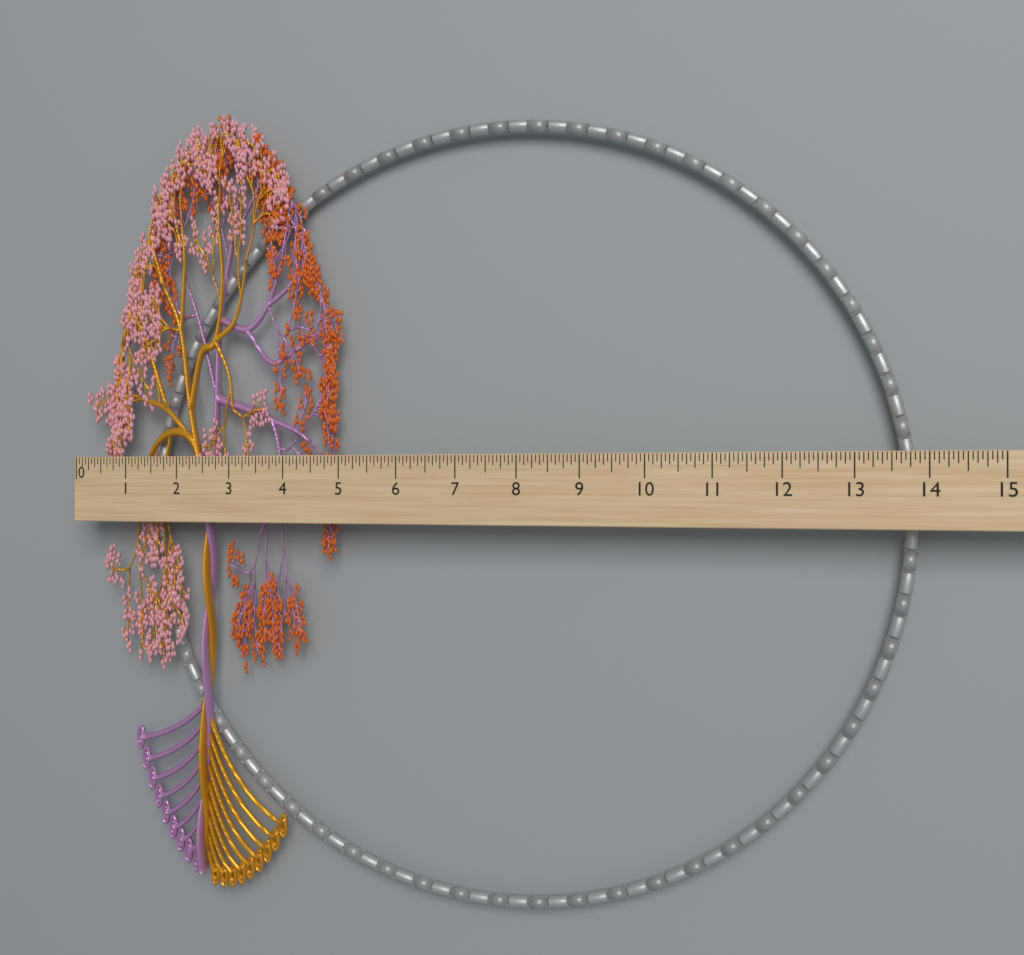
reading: 4.8750 (no unit)
